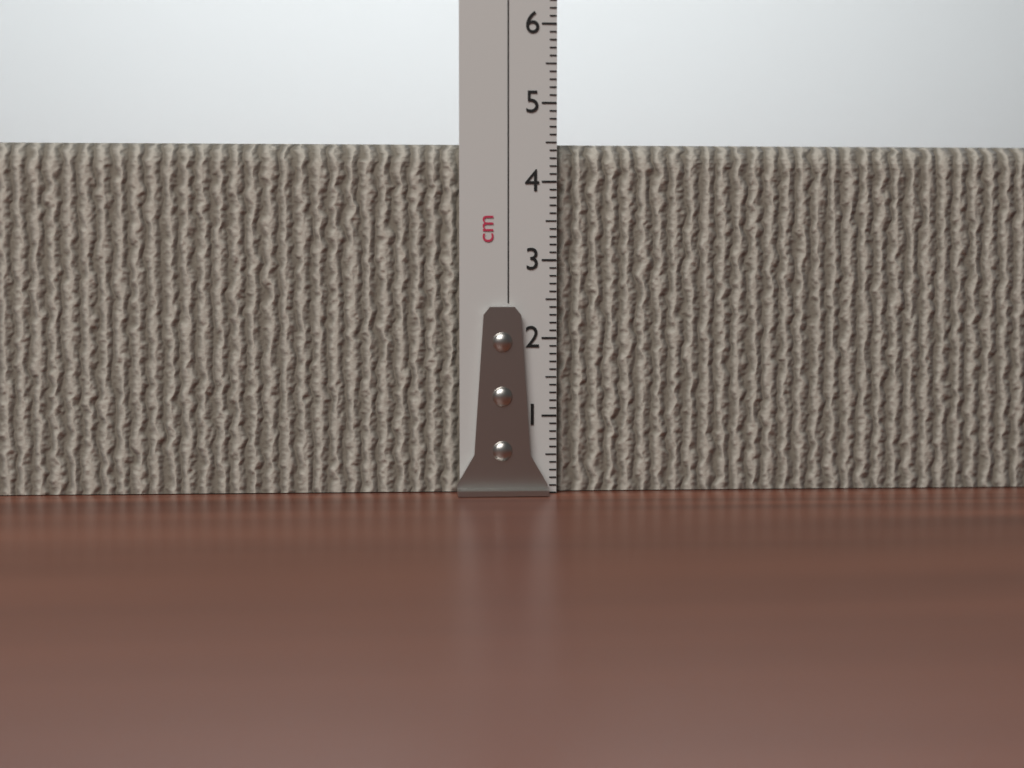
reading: 4.5 cm
